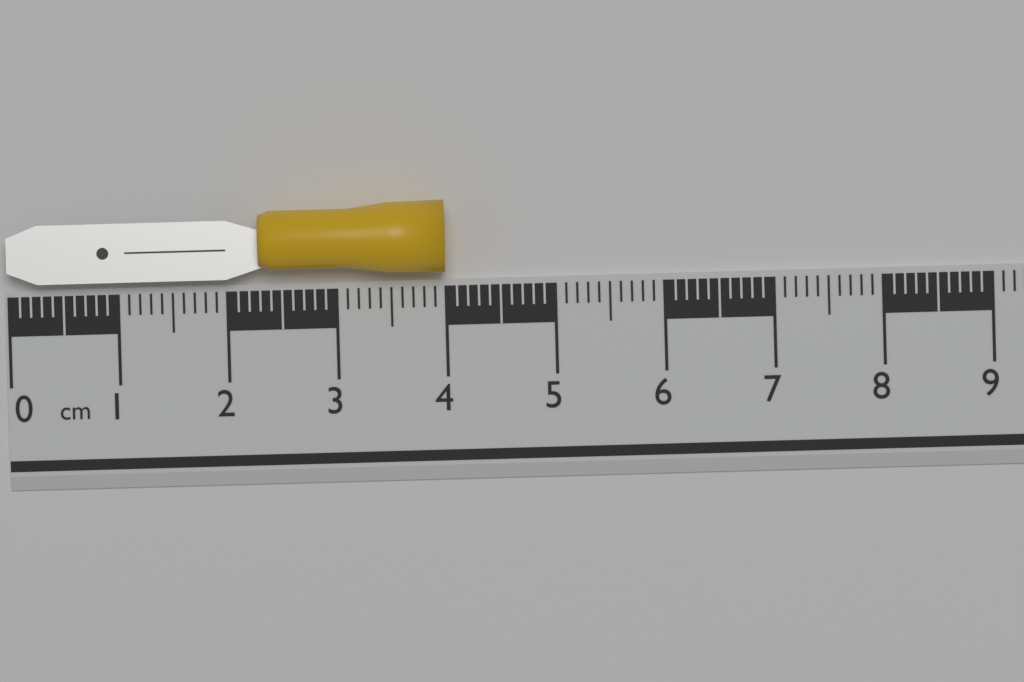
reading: 4.0 cm
